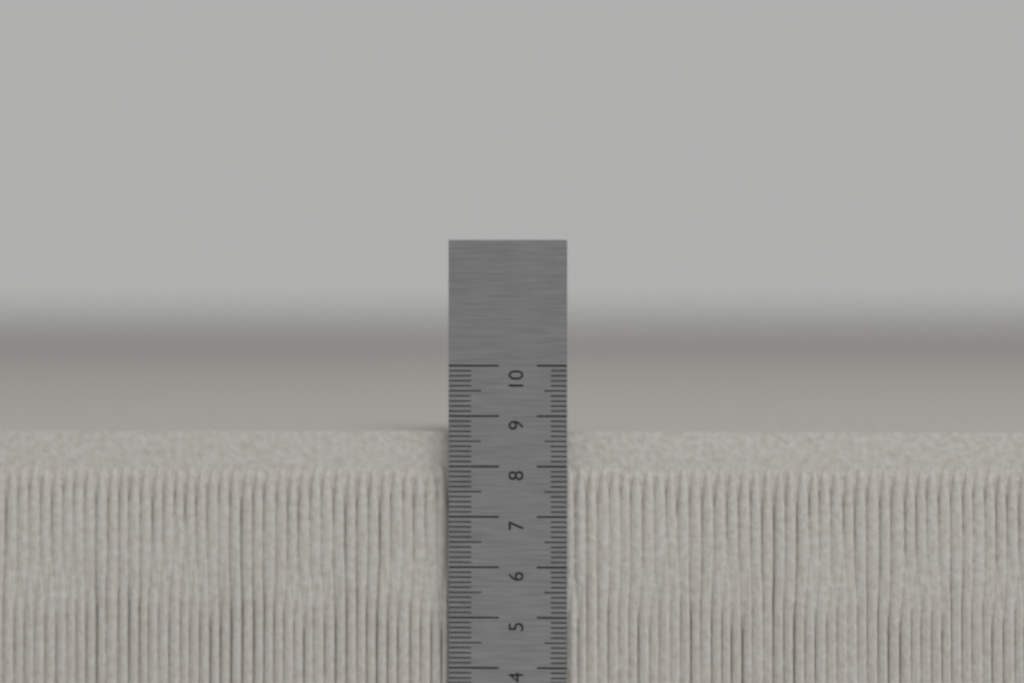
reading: 8.7 cm
